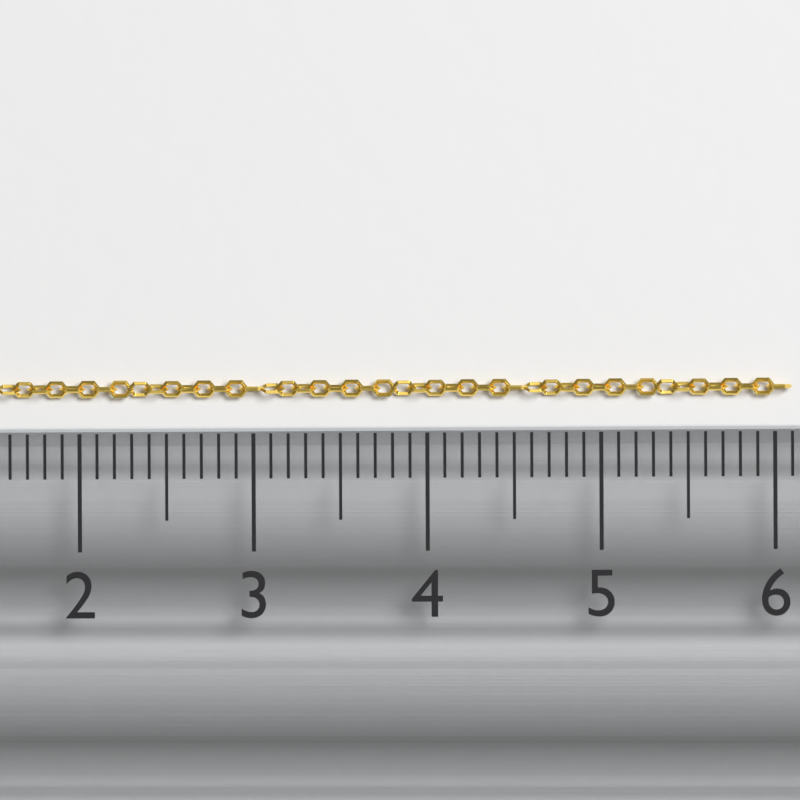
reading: 6.1 (no unit)
